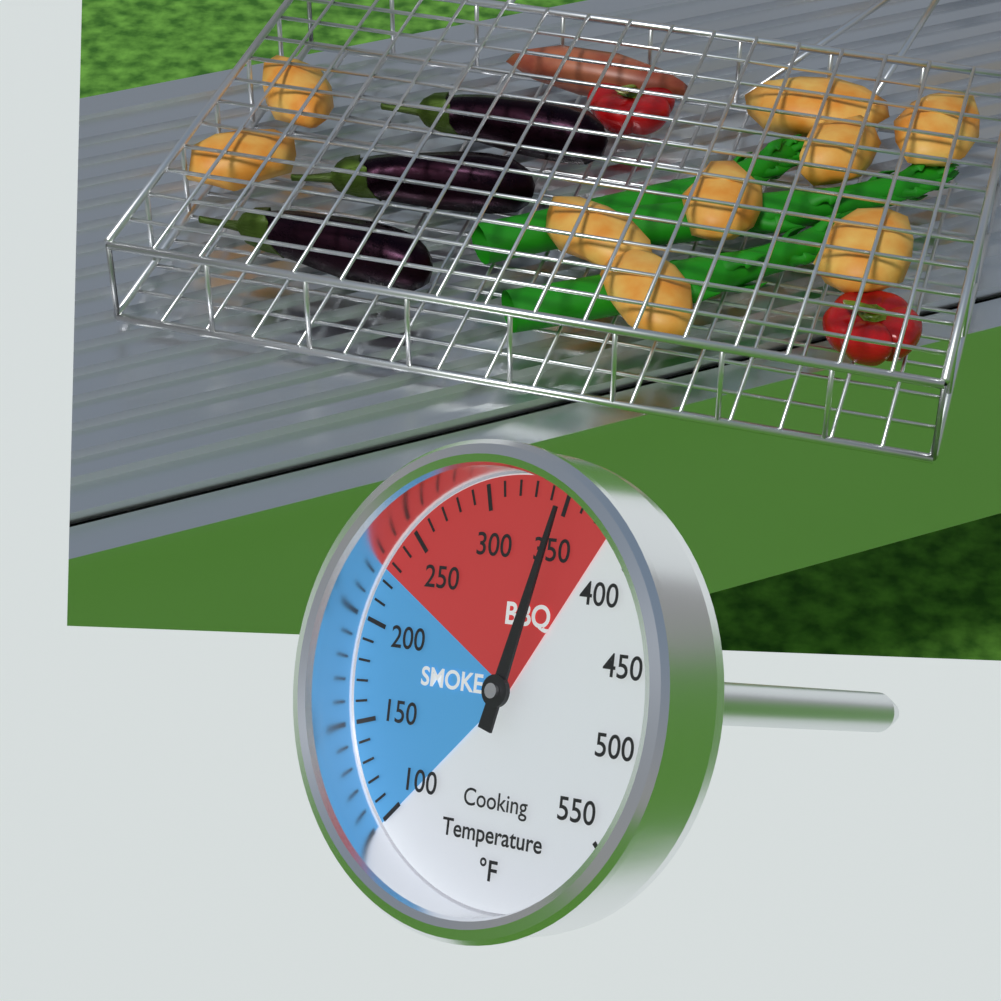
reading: 350 °F
